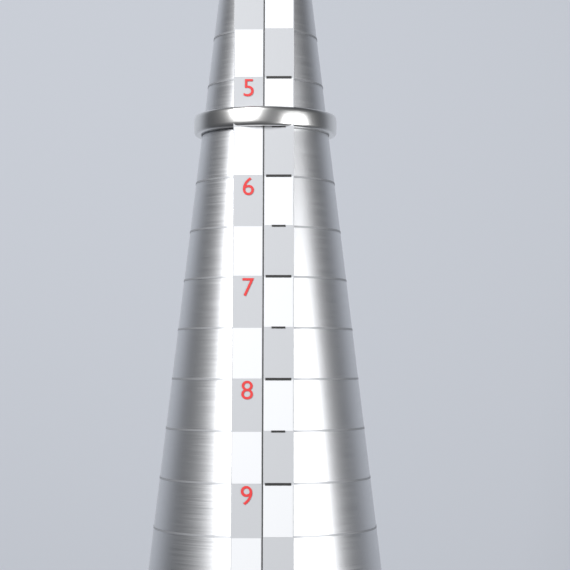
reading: 5.5 (no unit)
